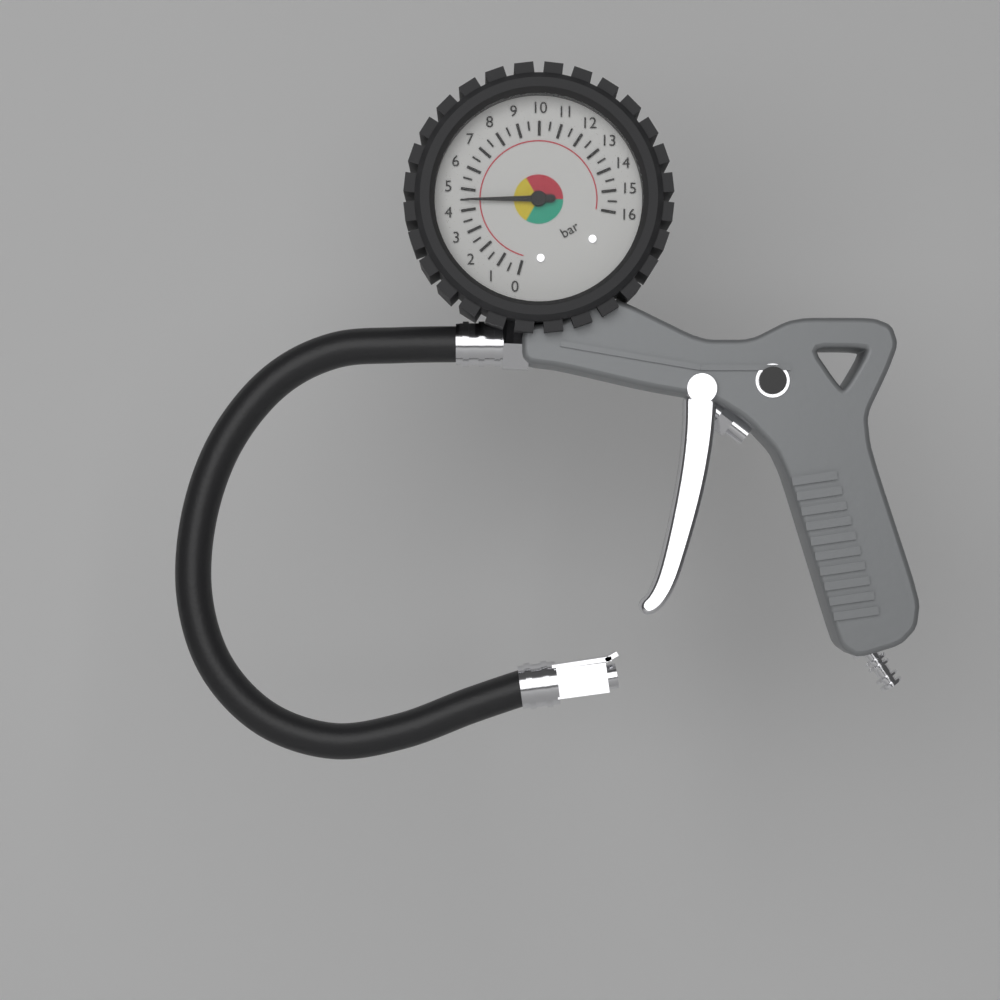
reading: 4.5 bar
